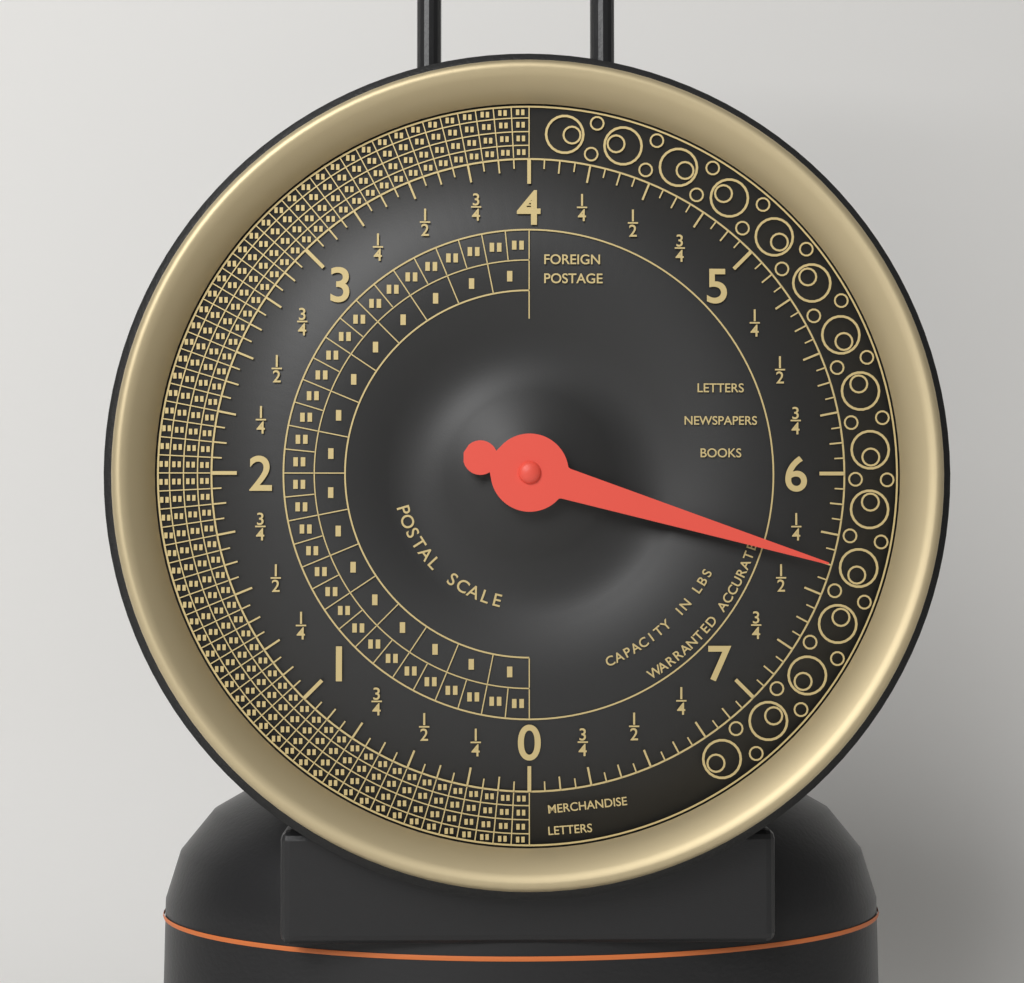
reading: 6.3750 lbs
